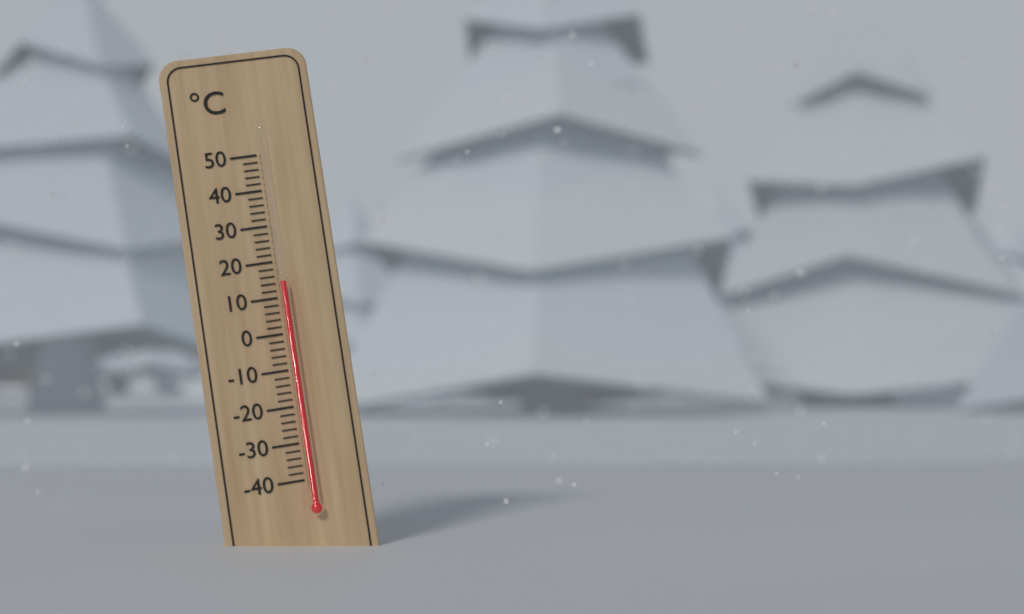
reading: 14 °C
